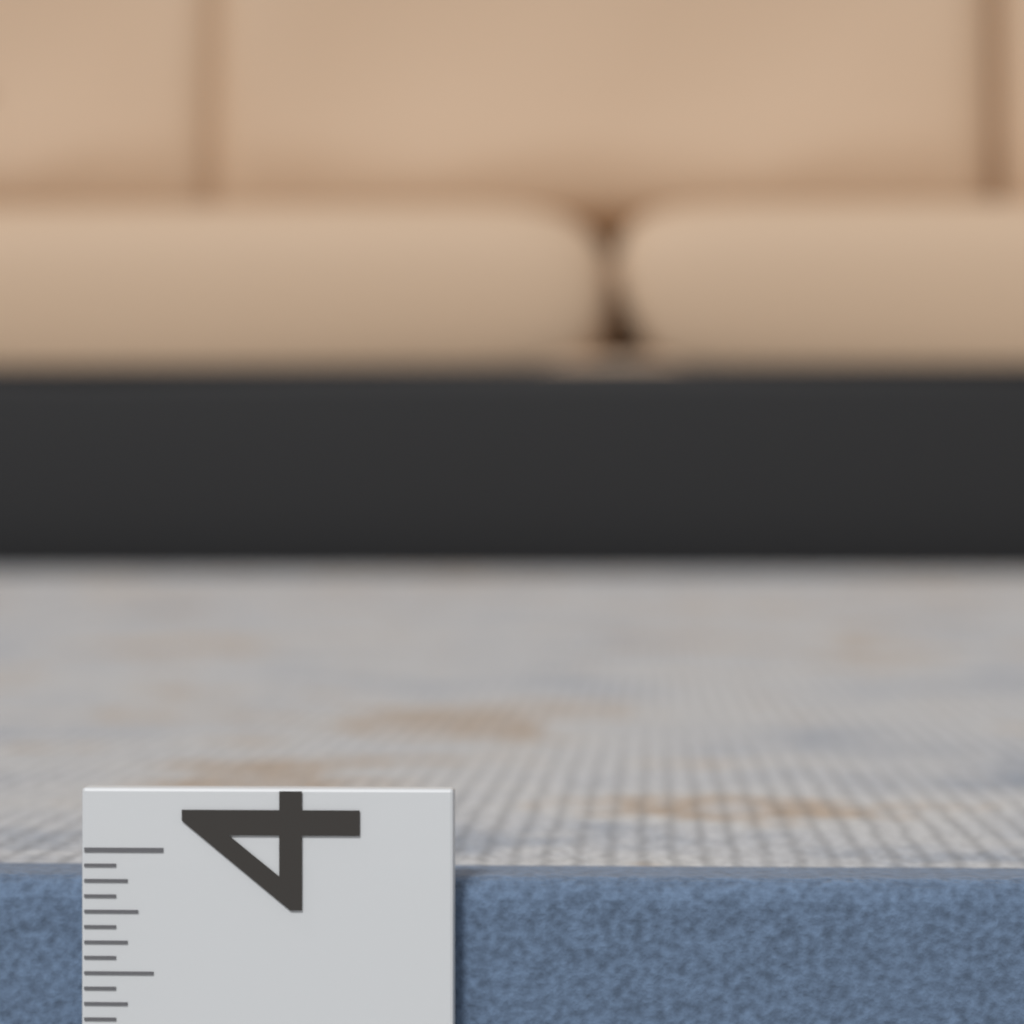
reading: 3.8750 (no unit)
